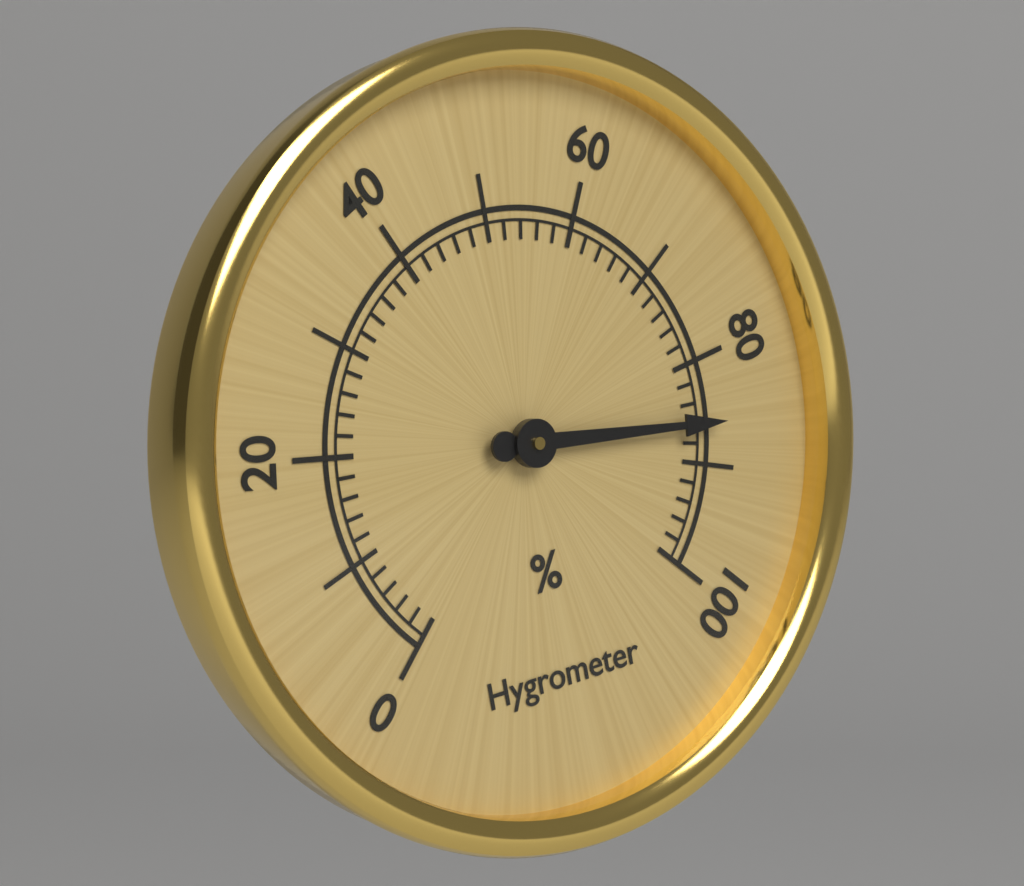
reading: 86 %
